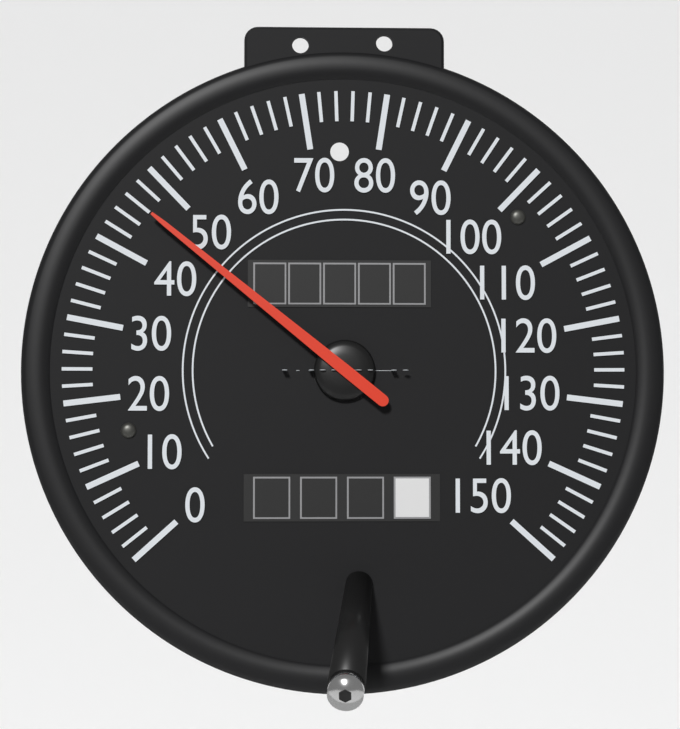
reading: 46 mph
